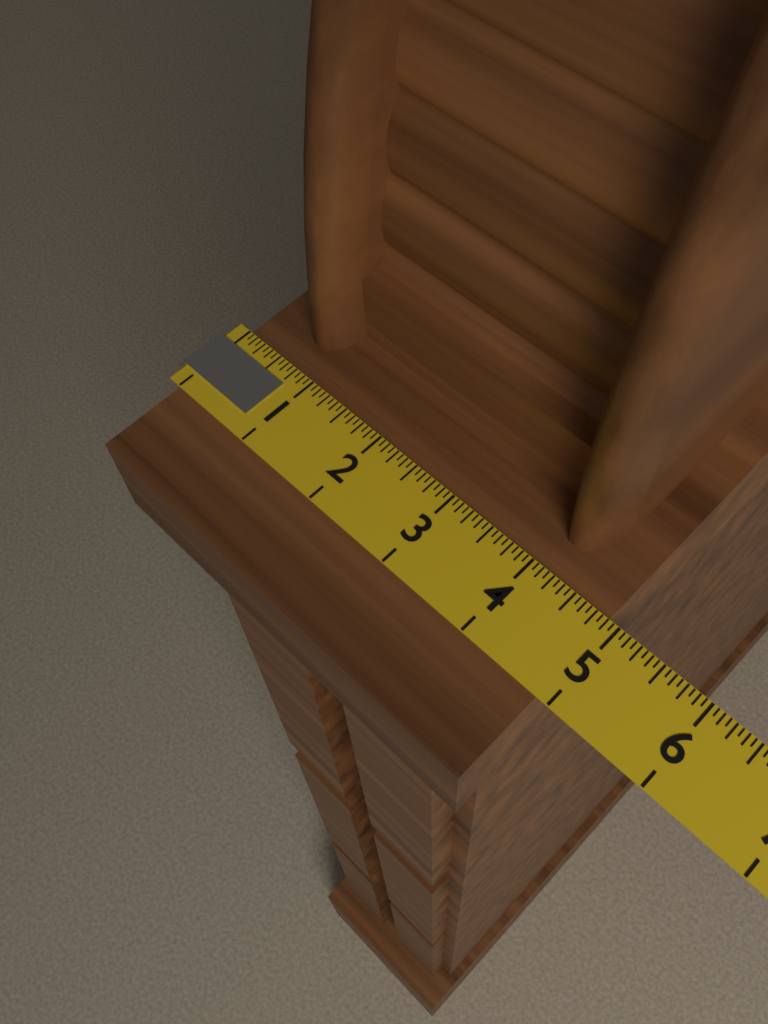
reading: 4.8750 (no unit)
